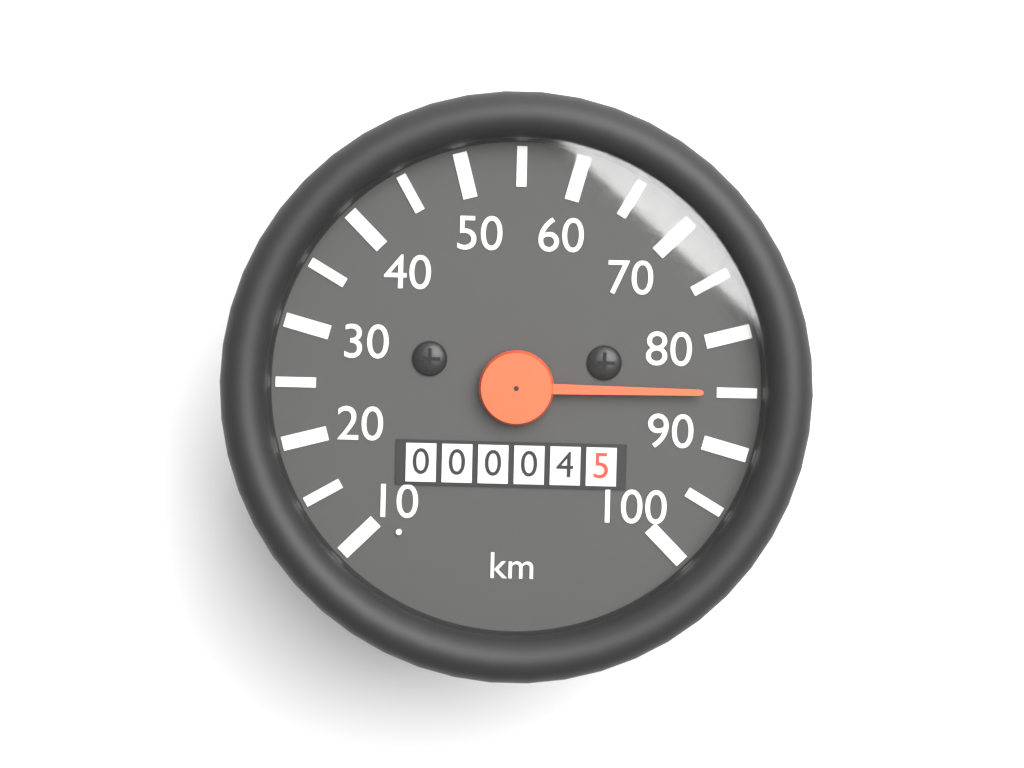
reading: 85 km/h
